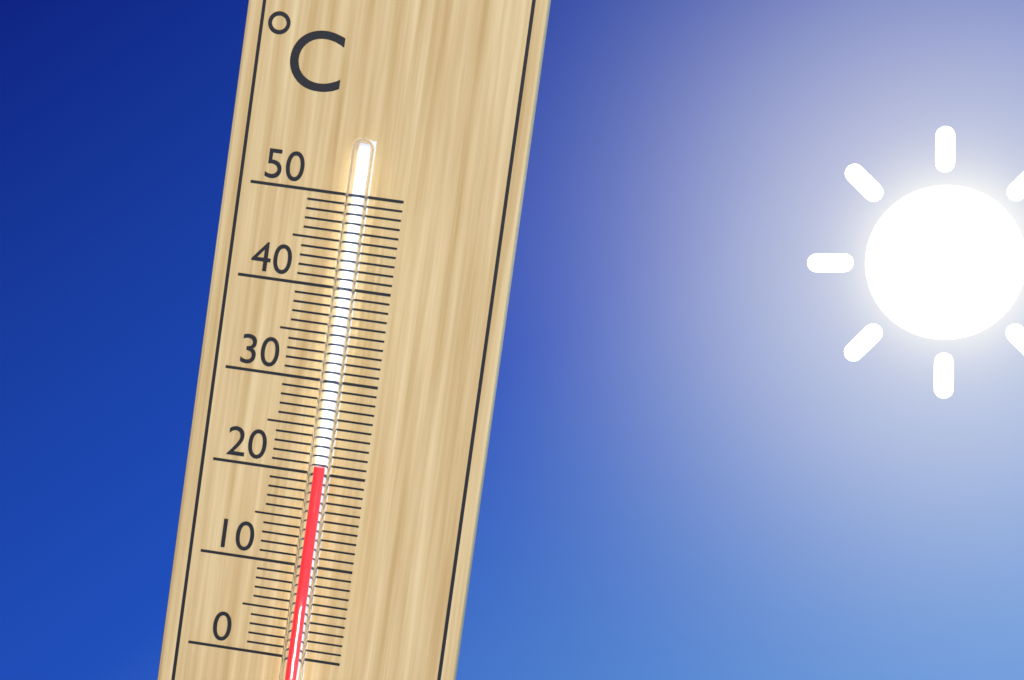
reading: 21 °C
